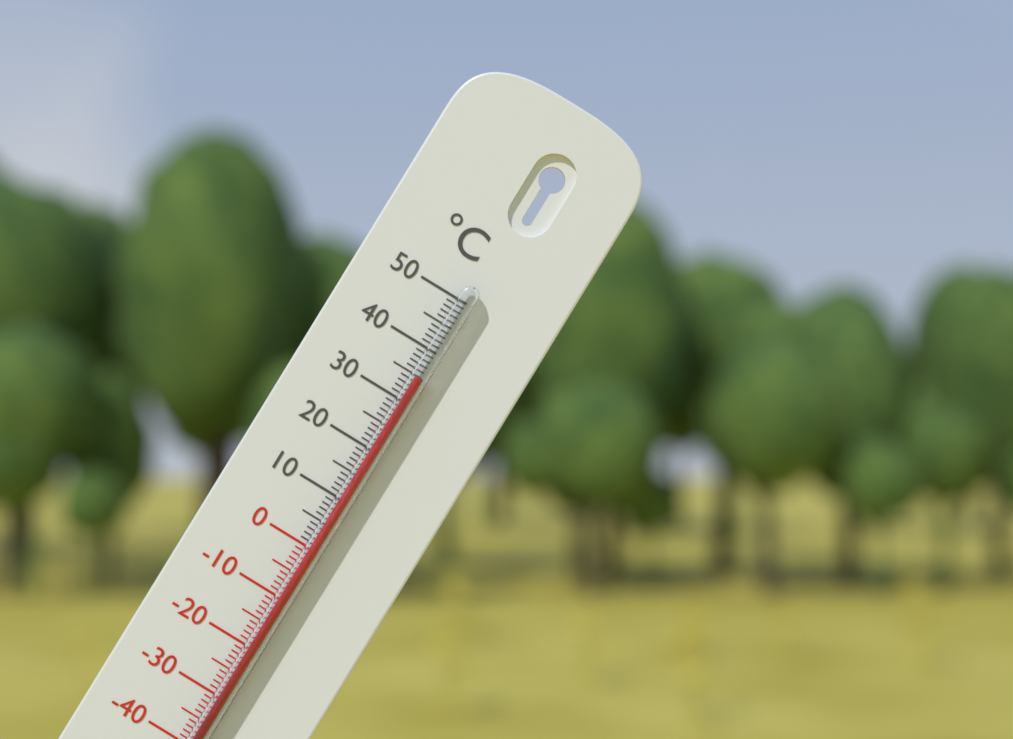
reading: 35 °C
